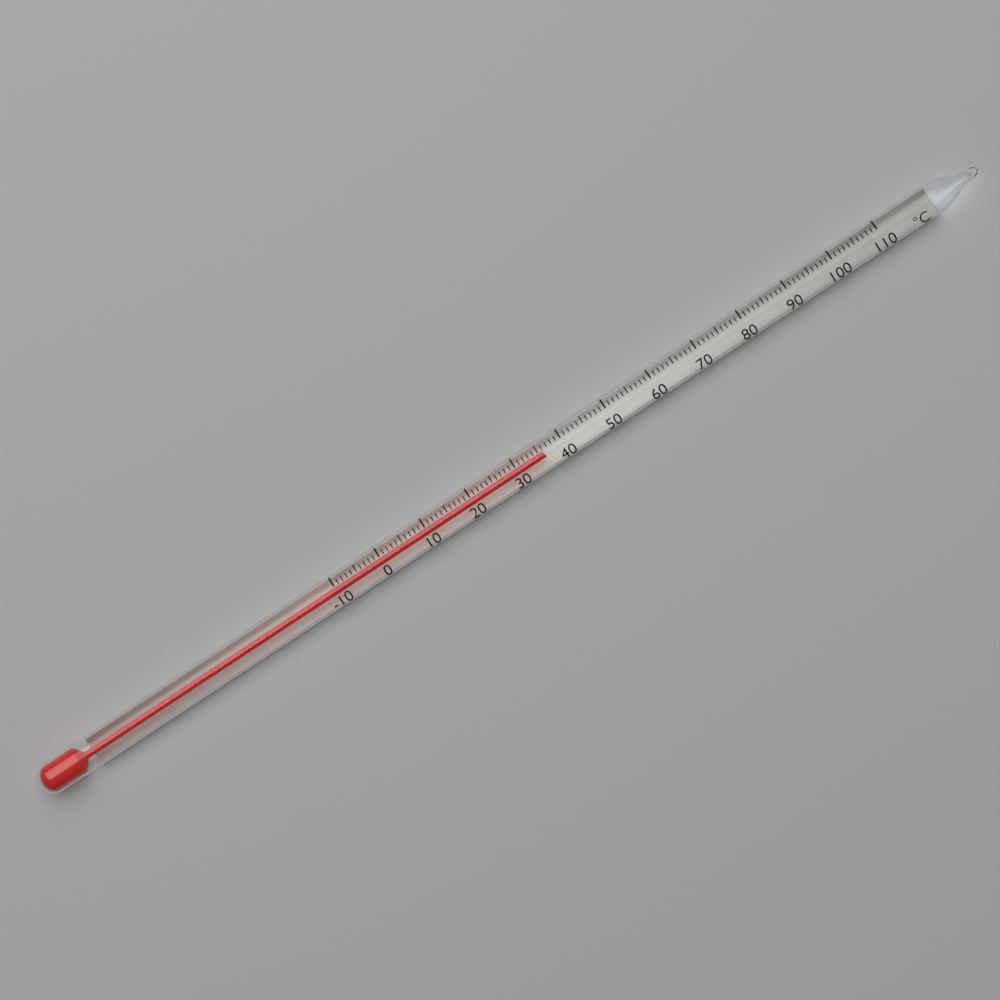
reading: 36 °C
